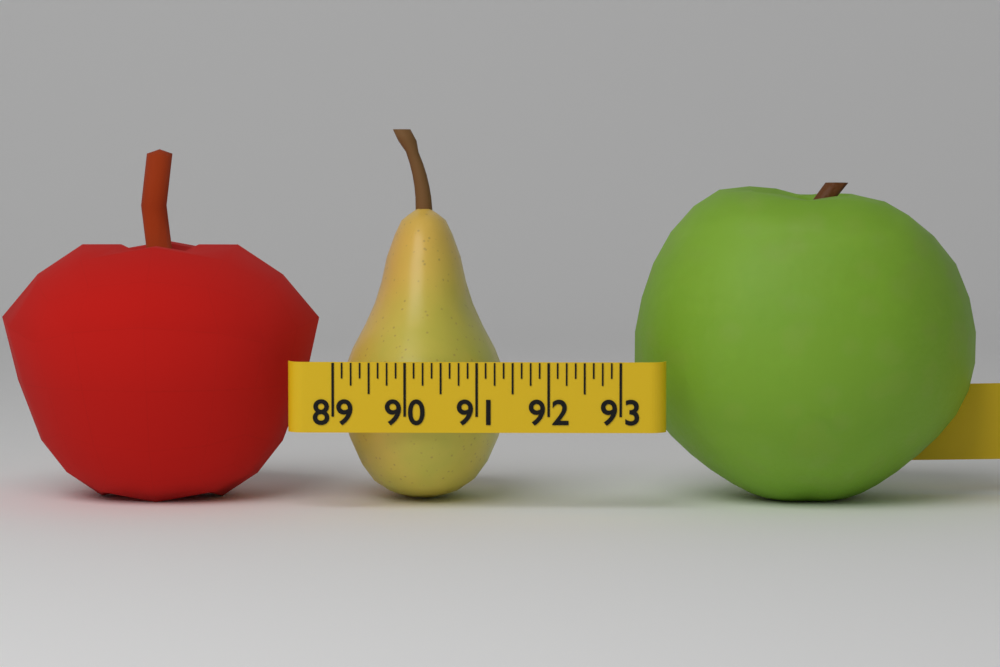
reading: 91.375 (no unit)
